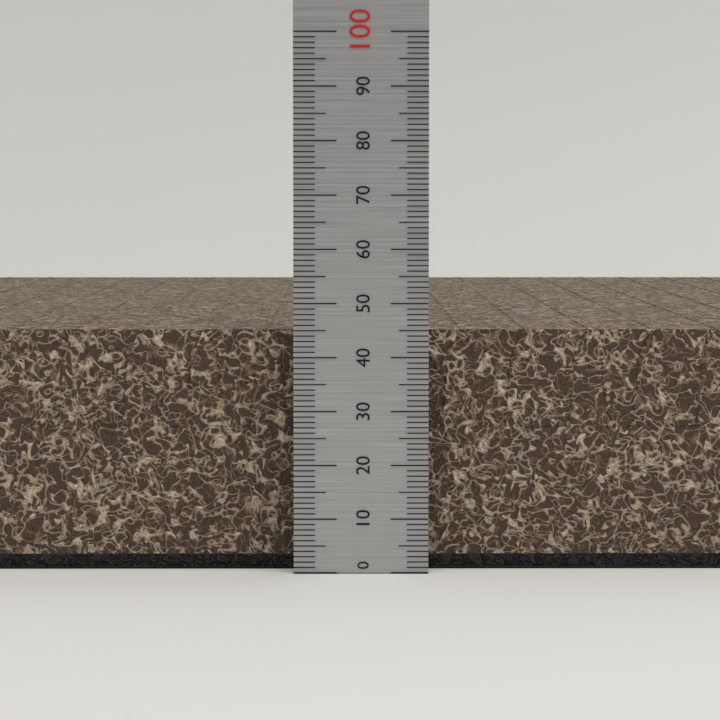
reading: 45 (no unit)
